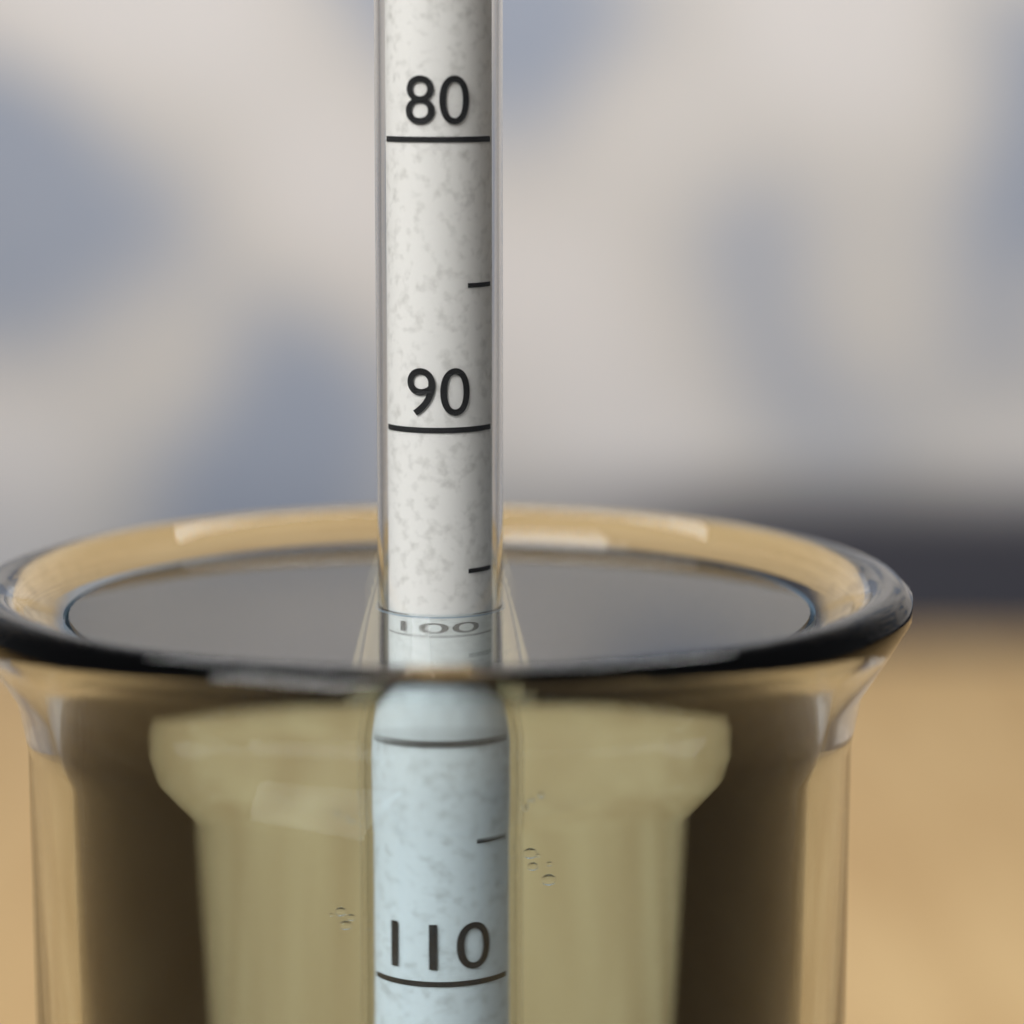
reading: 96.5 (no unit)
